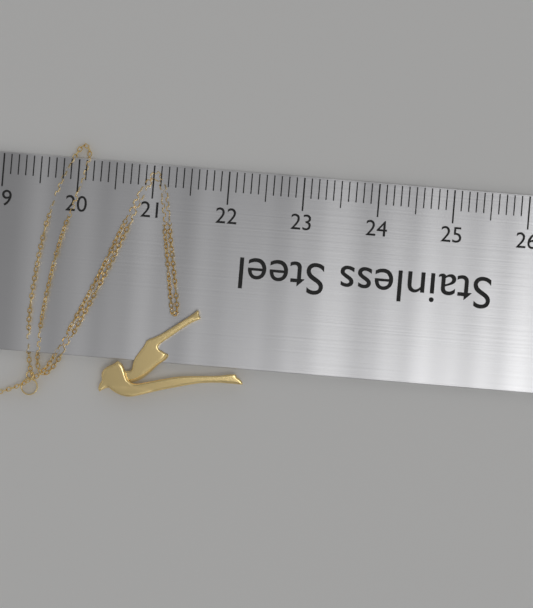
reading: 22.4 (no unit)
